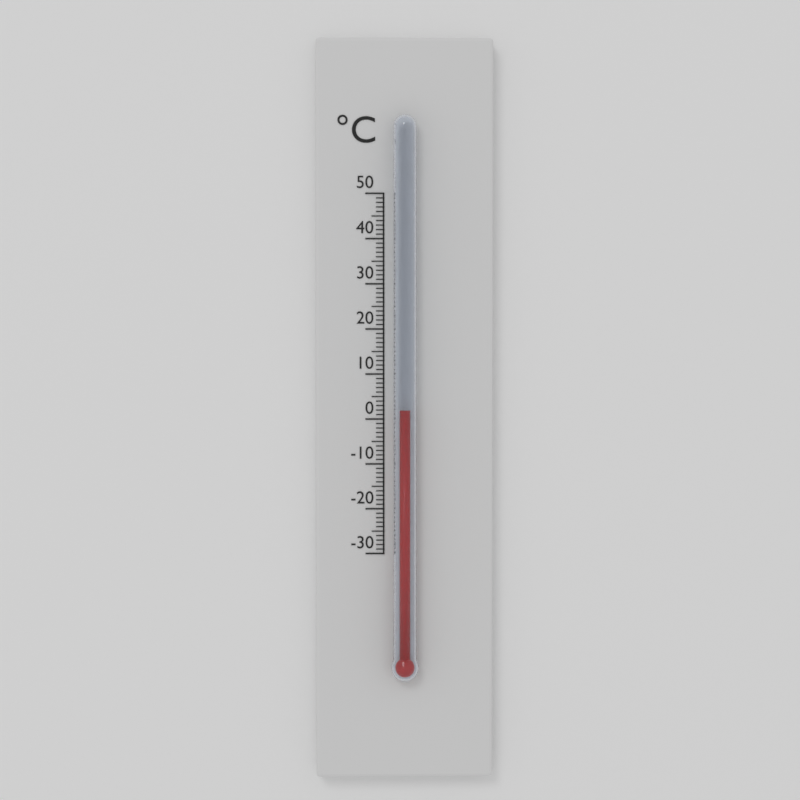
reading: 2 °C
